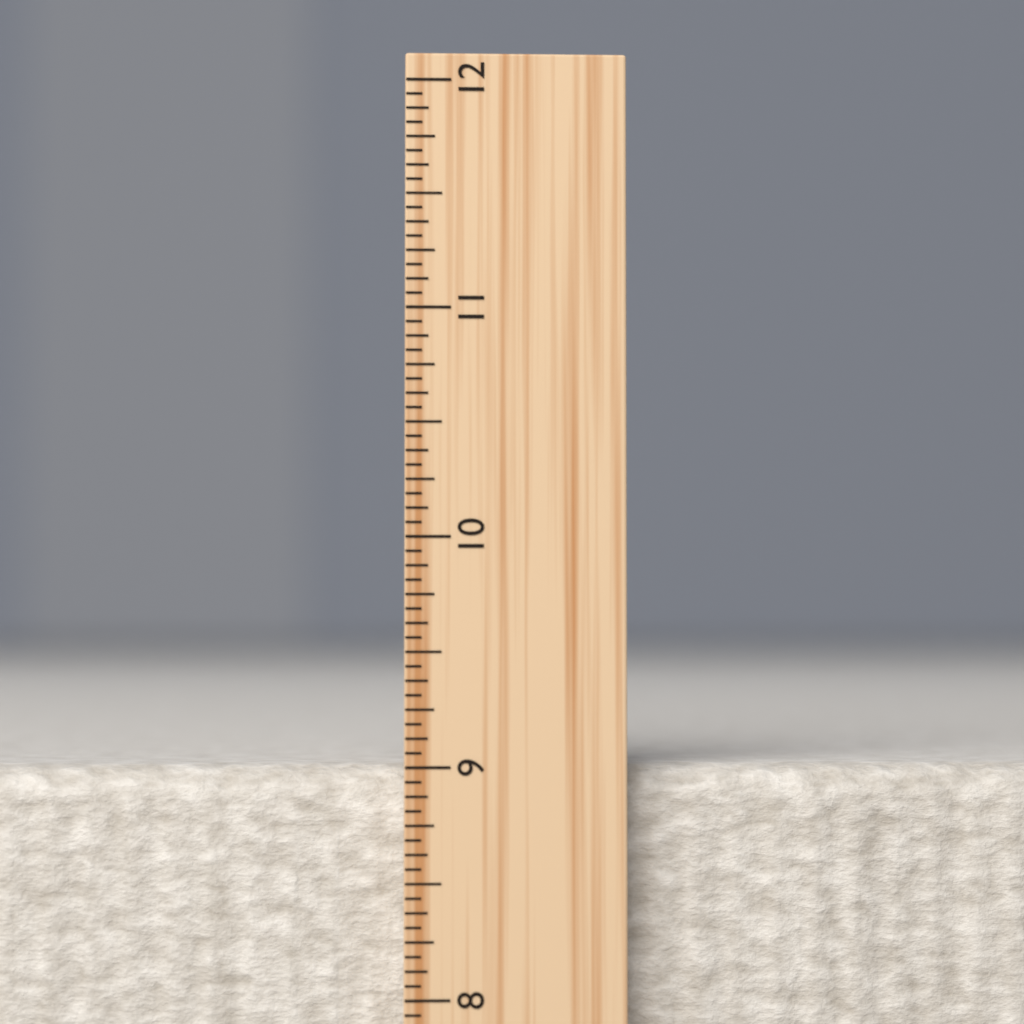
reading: 9.0000 inch
